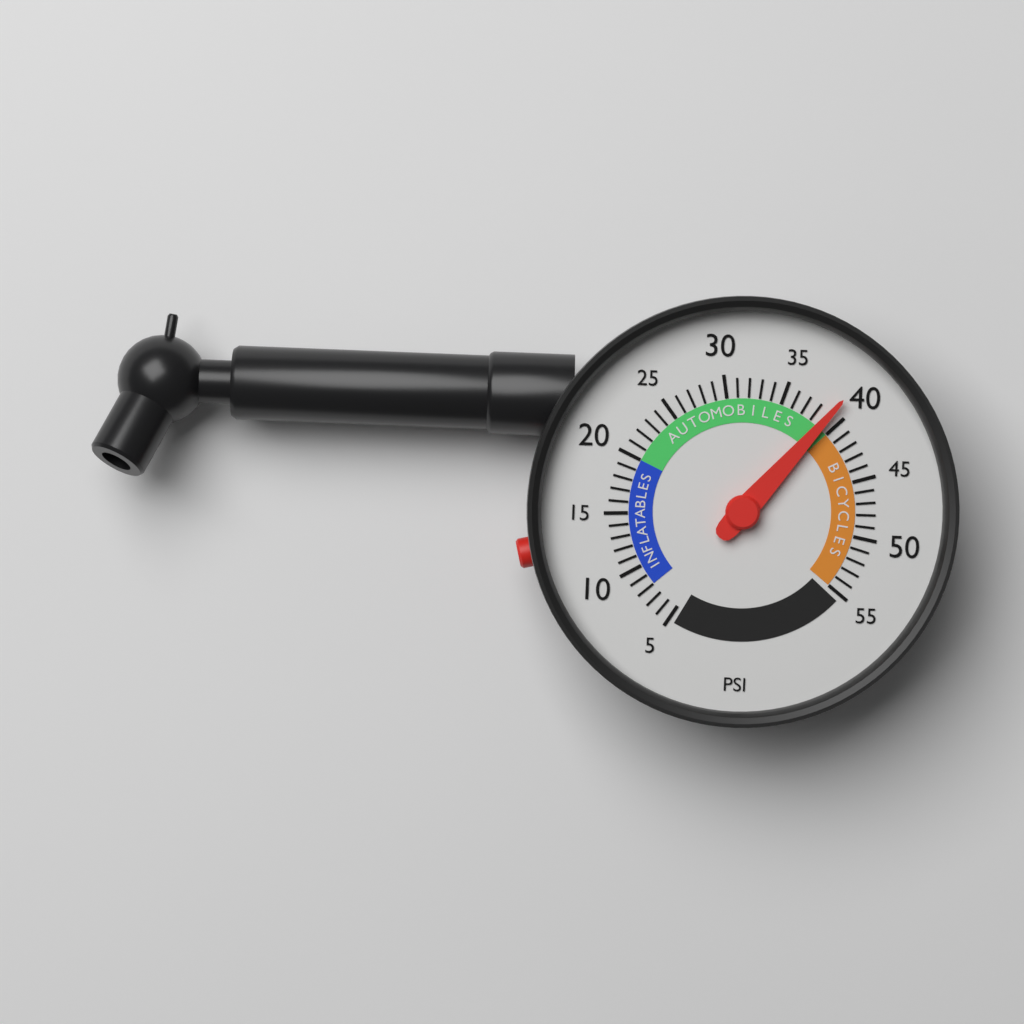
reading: 39 psi
